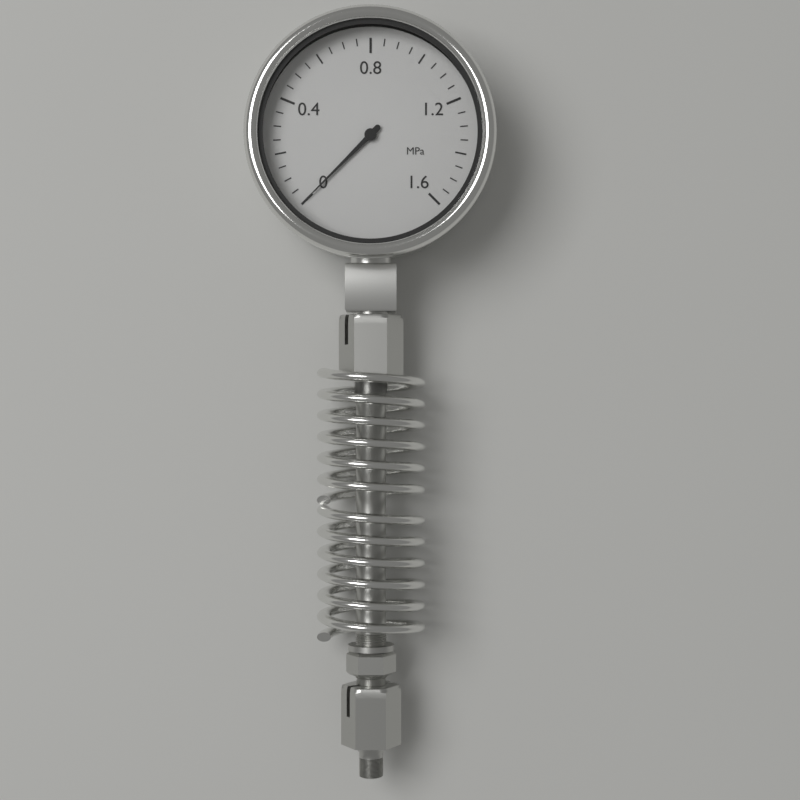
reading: 0.00 MPa
